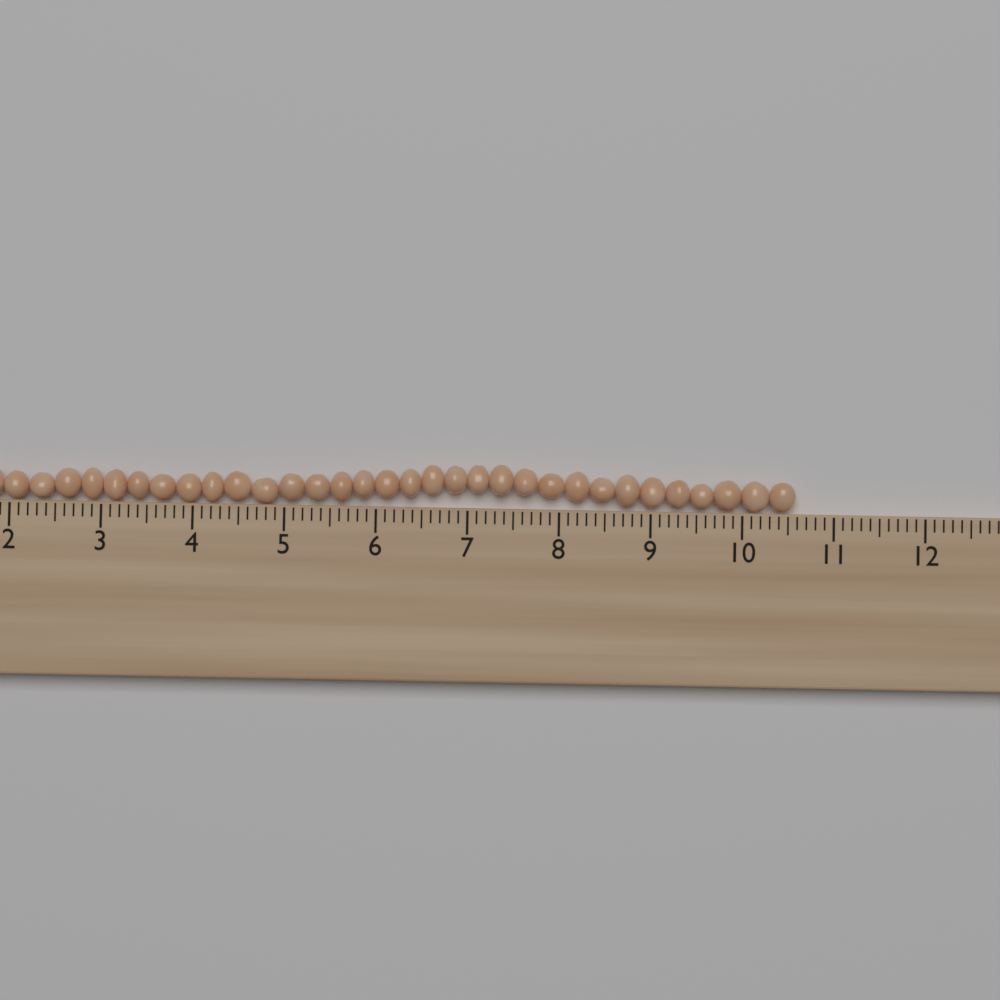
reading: 10.6 cm
